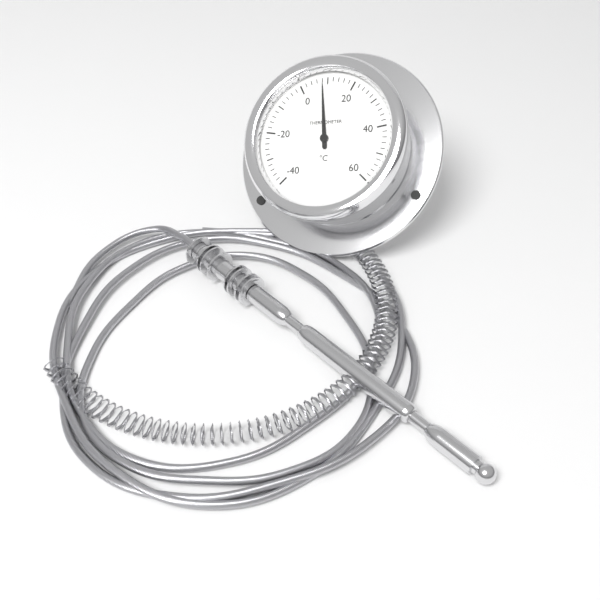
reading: 8 °C
